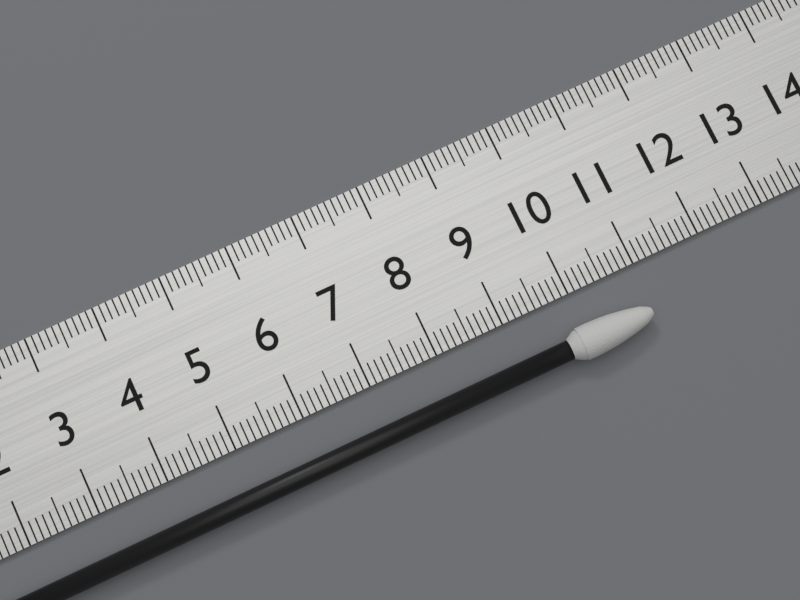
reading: 10.9 cm
